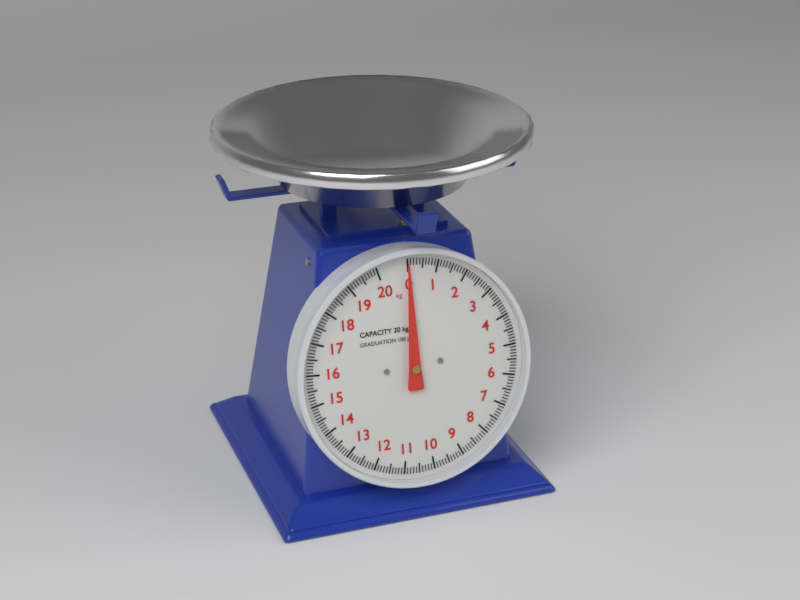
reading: 0.0 kg
